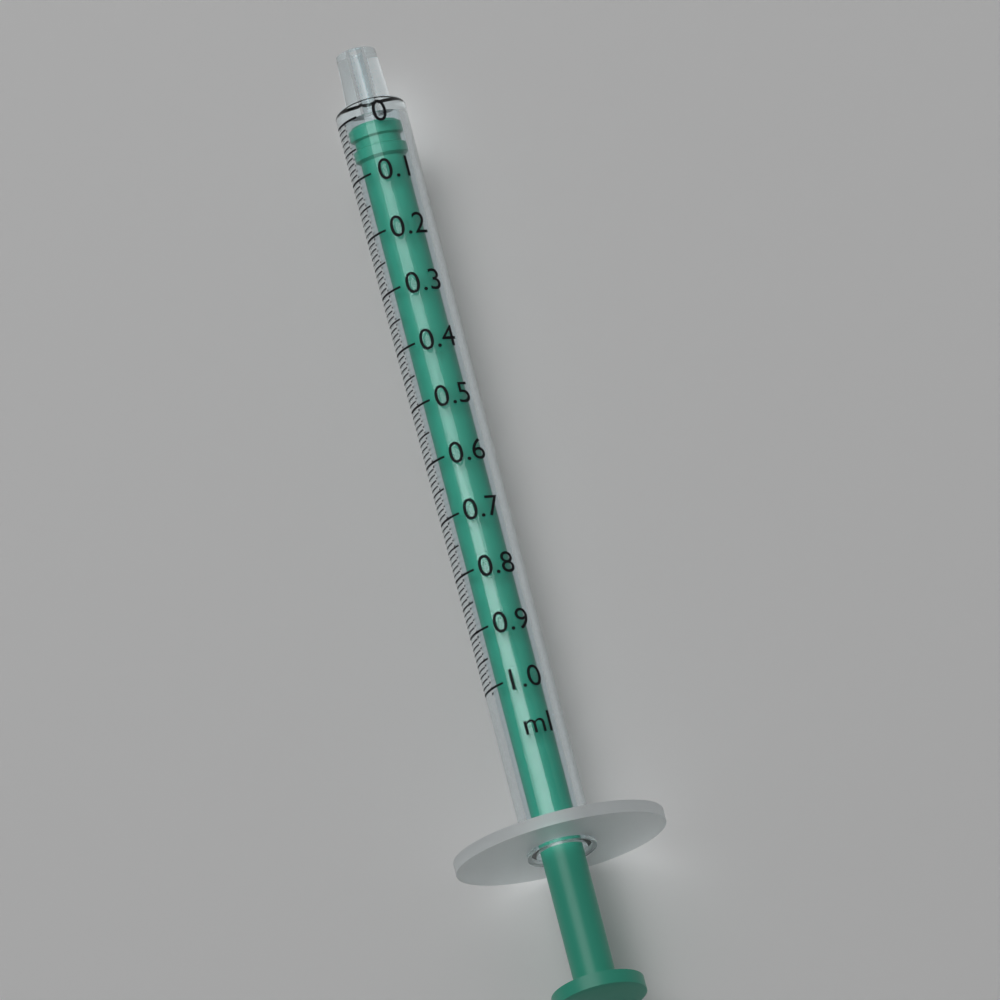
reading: 0.01 ml
